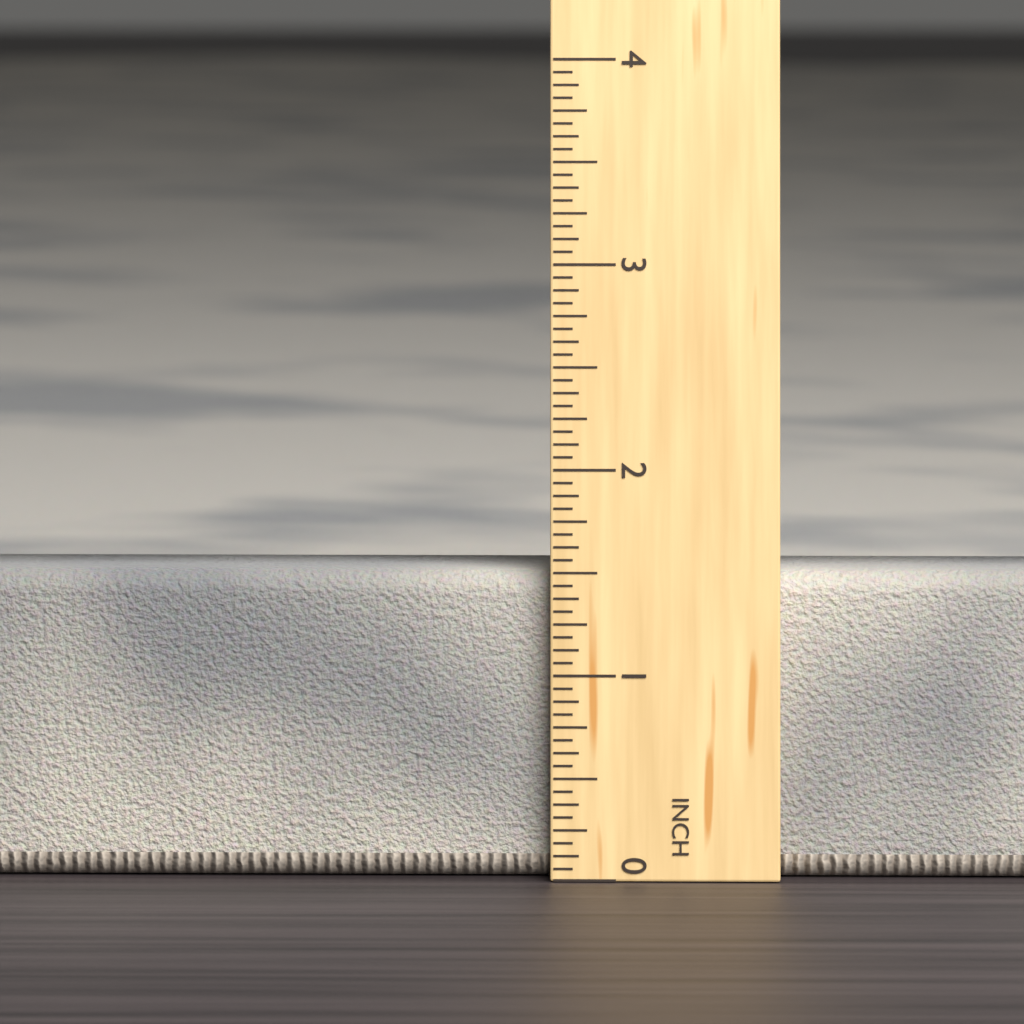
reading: 1.5000 in
